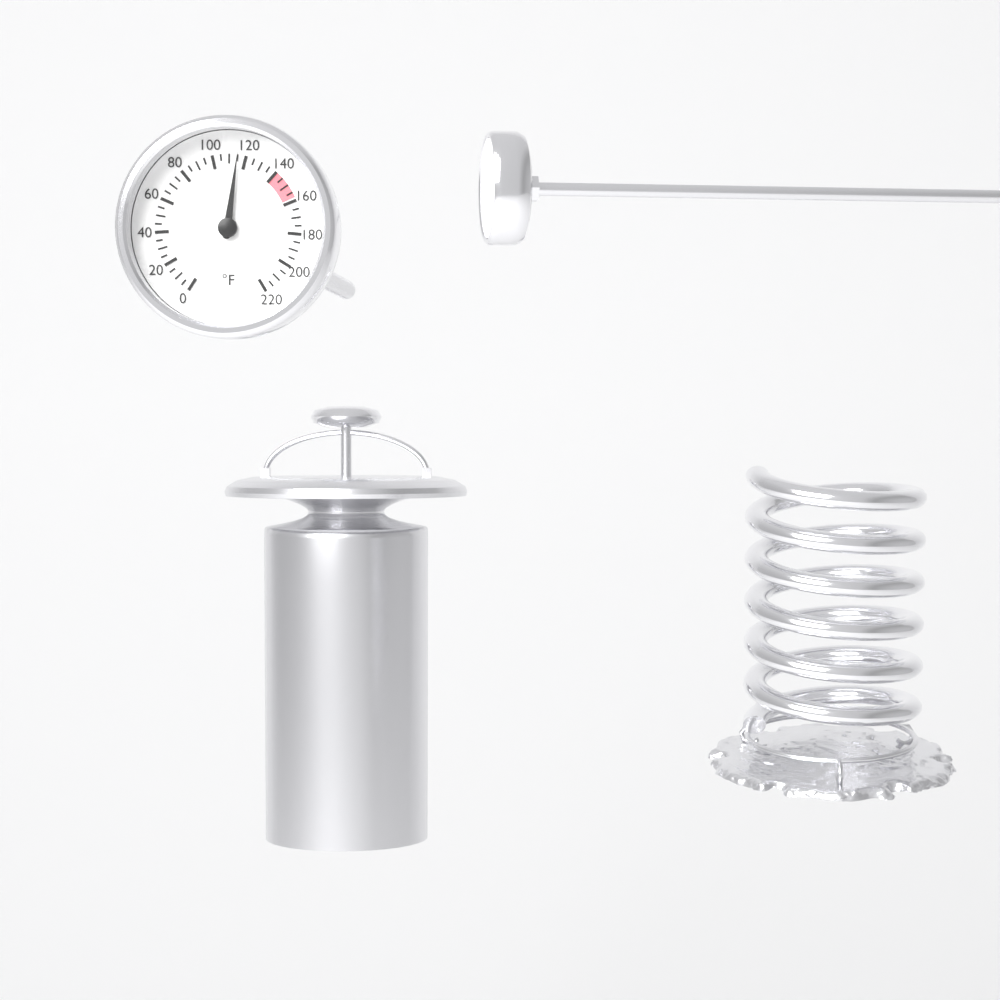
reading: 115 °F
